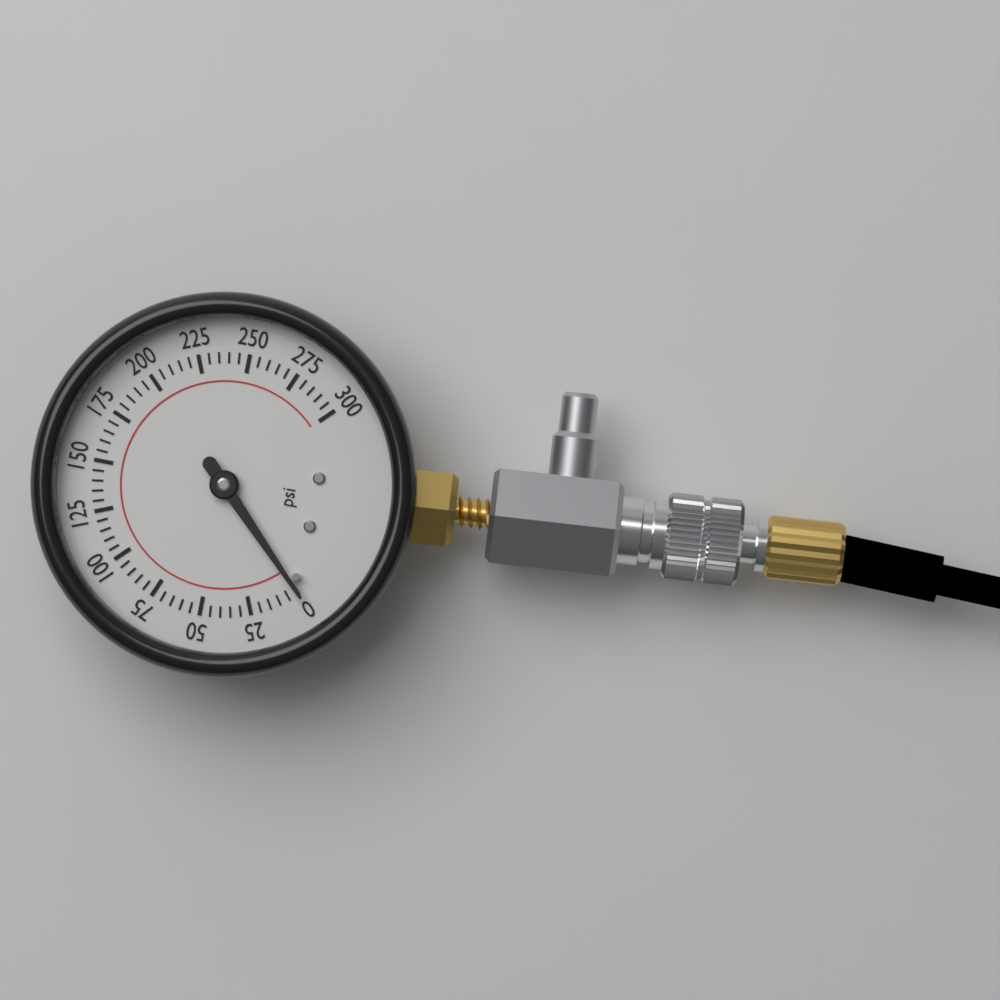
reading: 0 psi
